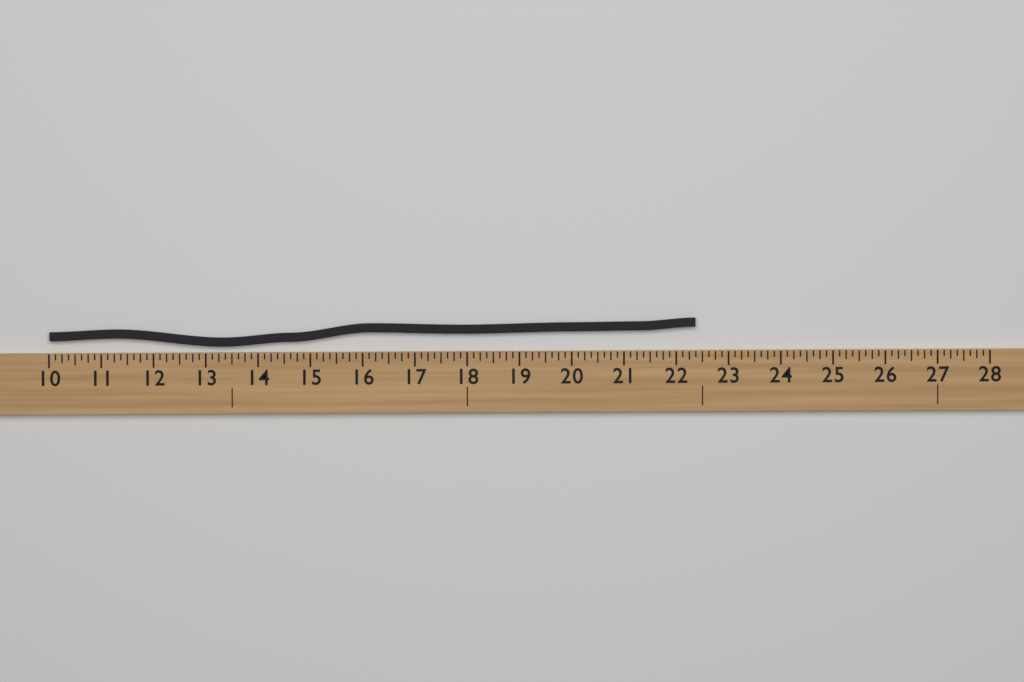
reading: 22.375 (no unit)
